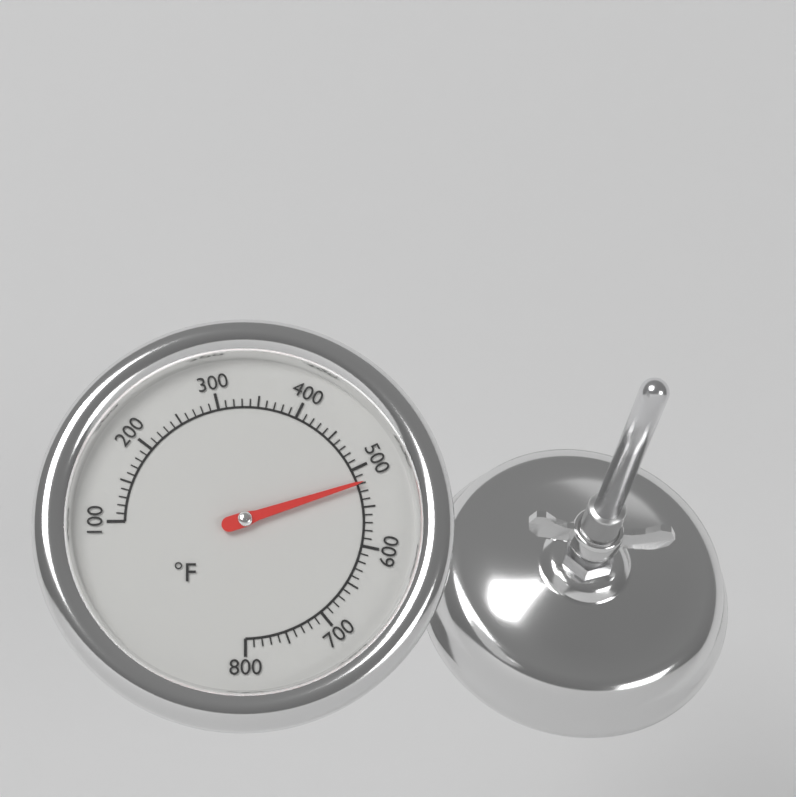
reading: 520 °F
